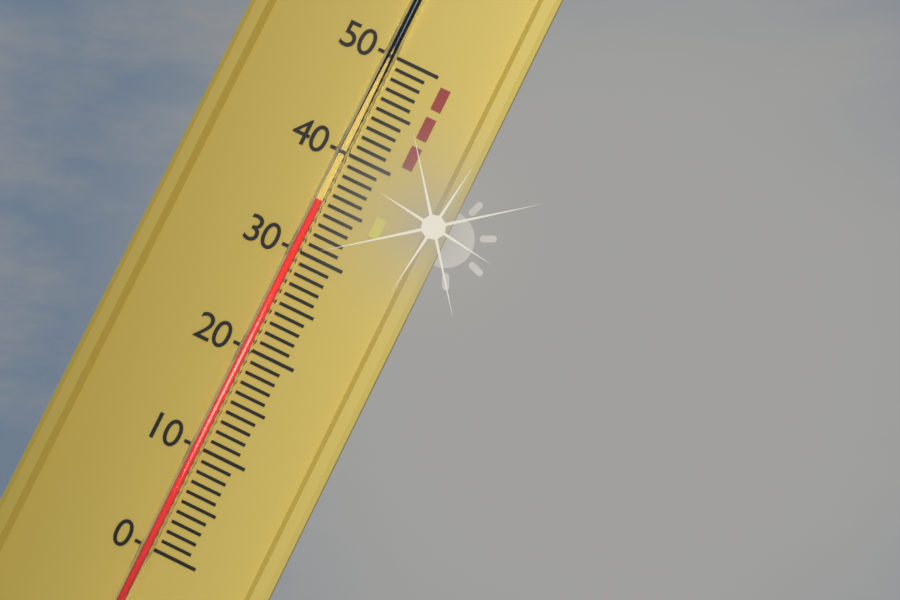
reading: 35 (no unit)
